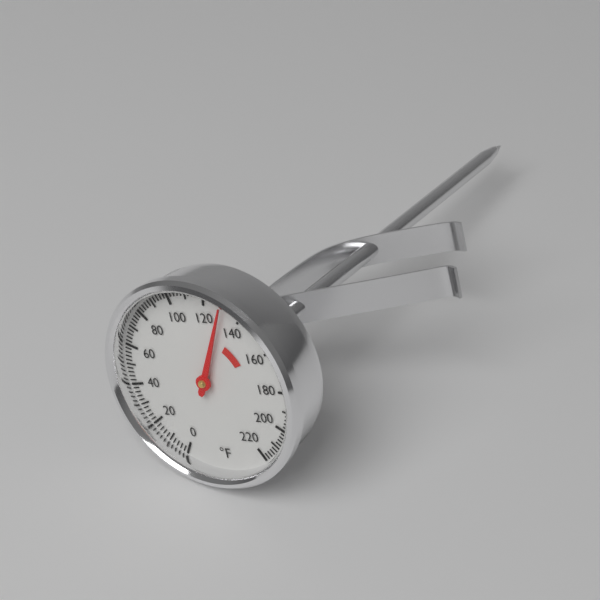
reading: 130 °F
